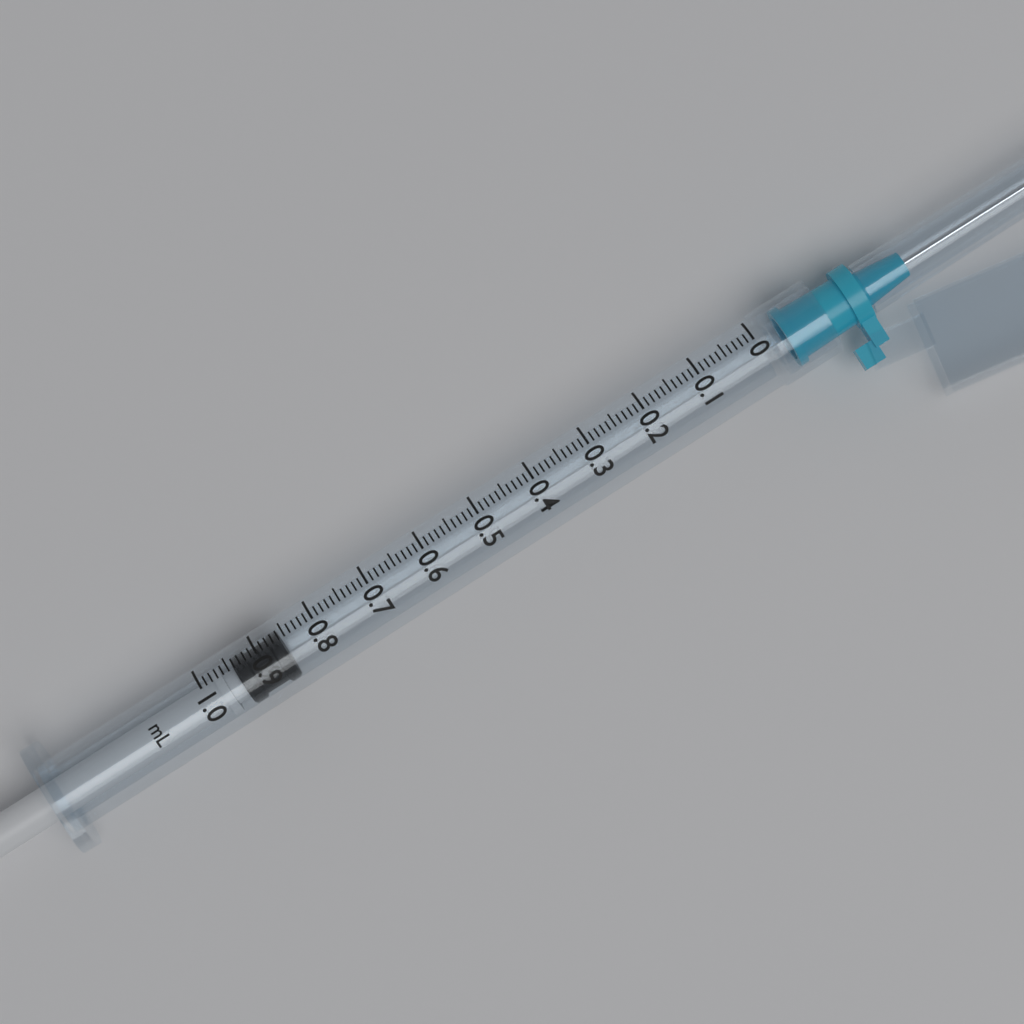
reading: 0.86 ml
